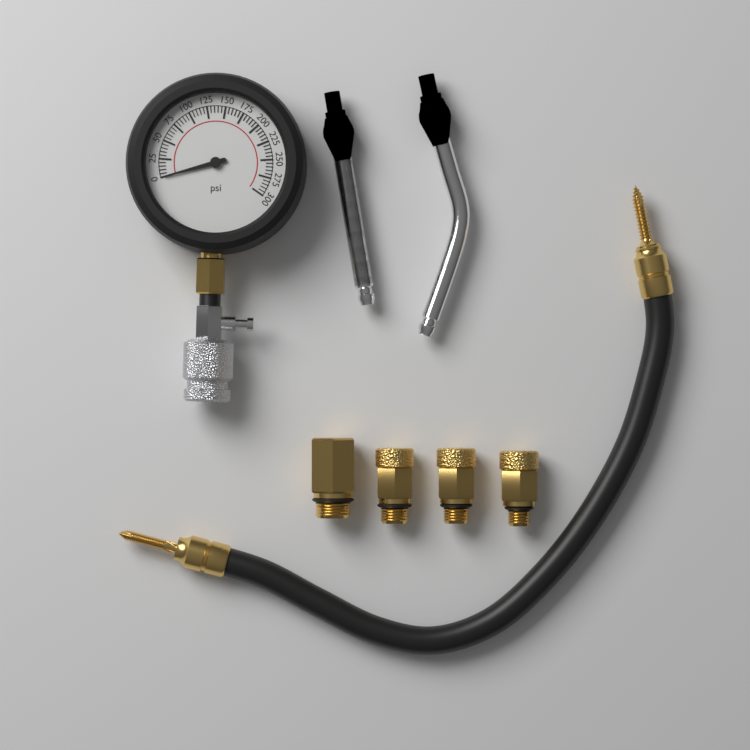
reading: 0 psi
